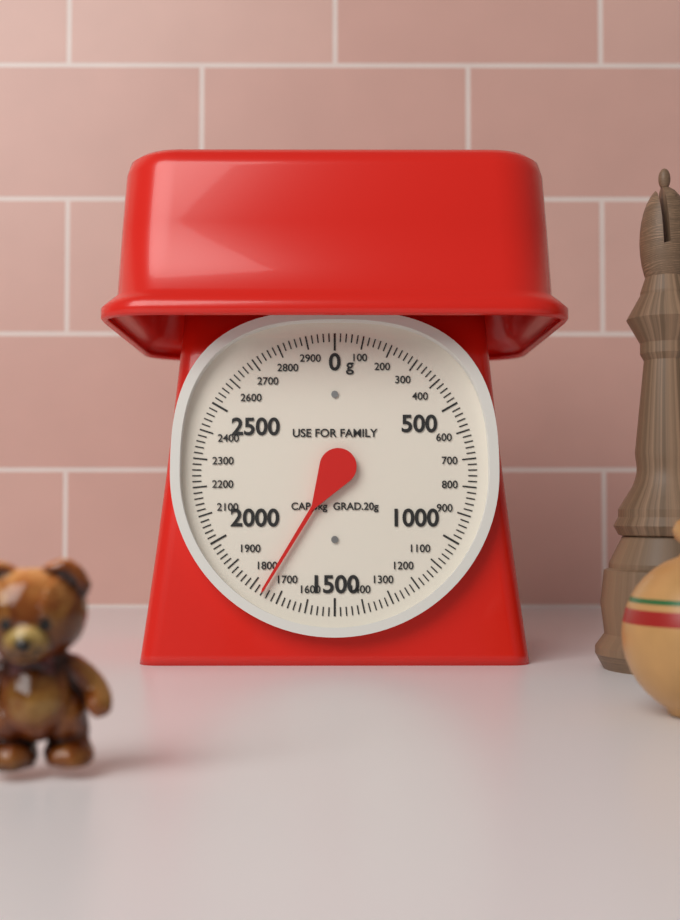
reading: 1760 g
